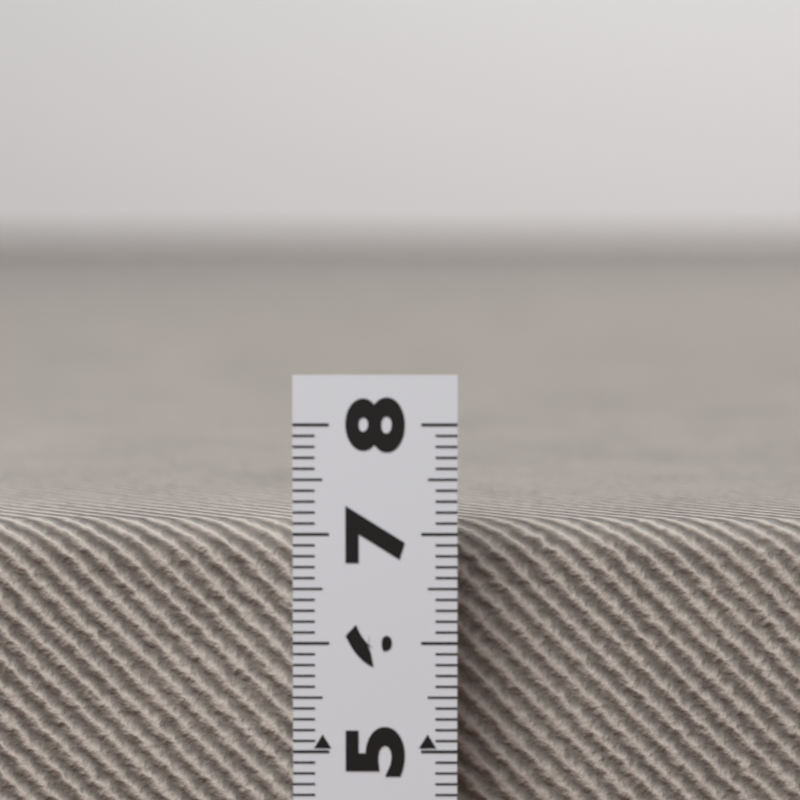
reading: 7.0 (no unit)
